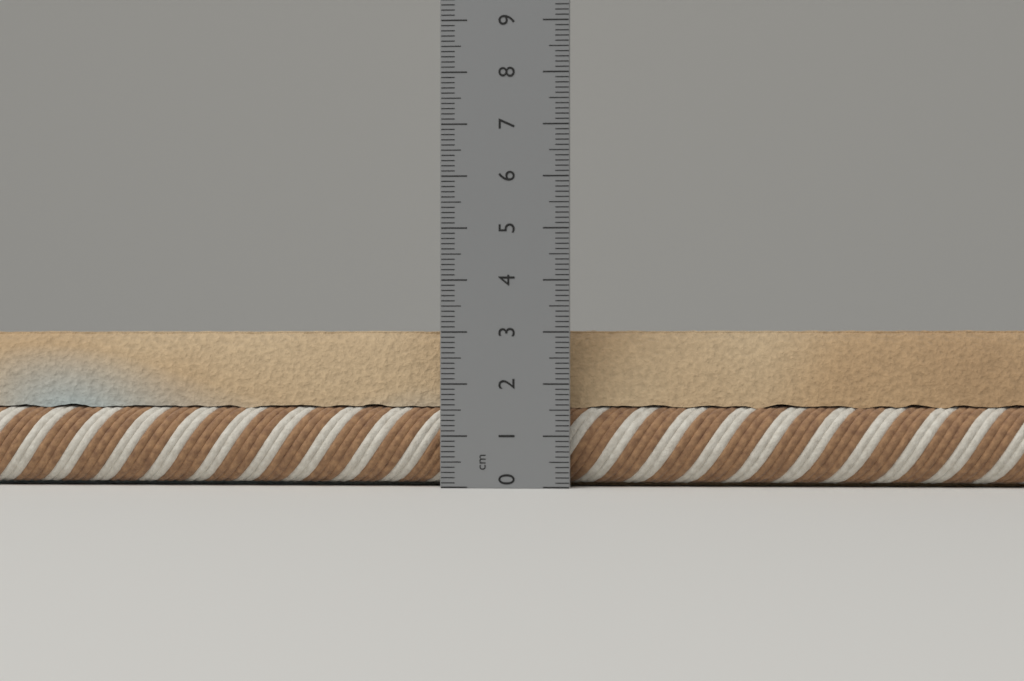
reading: 3.1 cm
